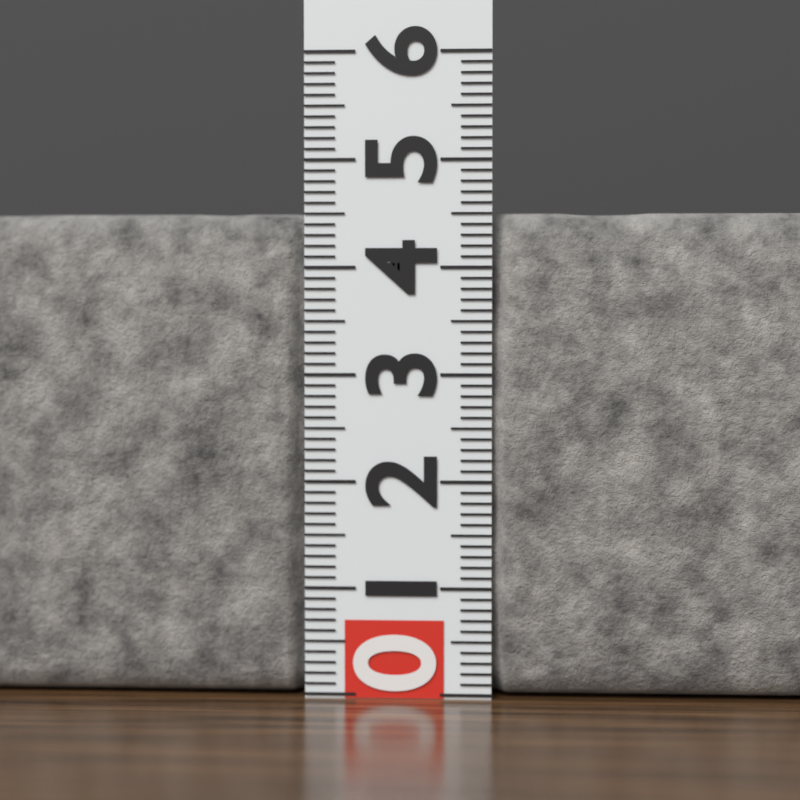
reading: 4.5 (no unit)
